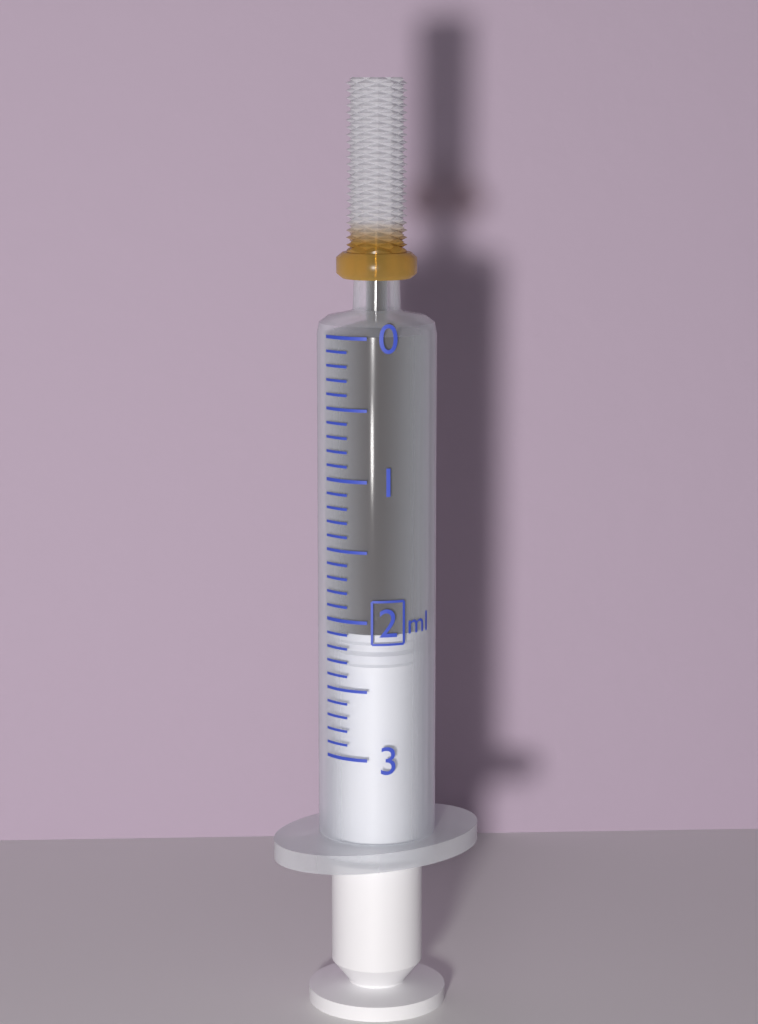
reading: 2.1 ml
